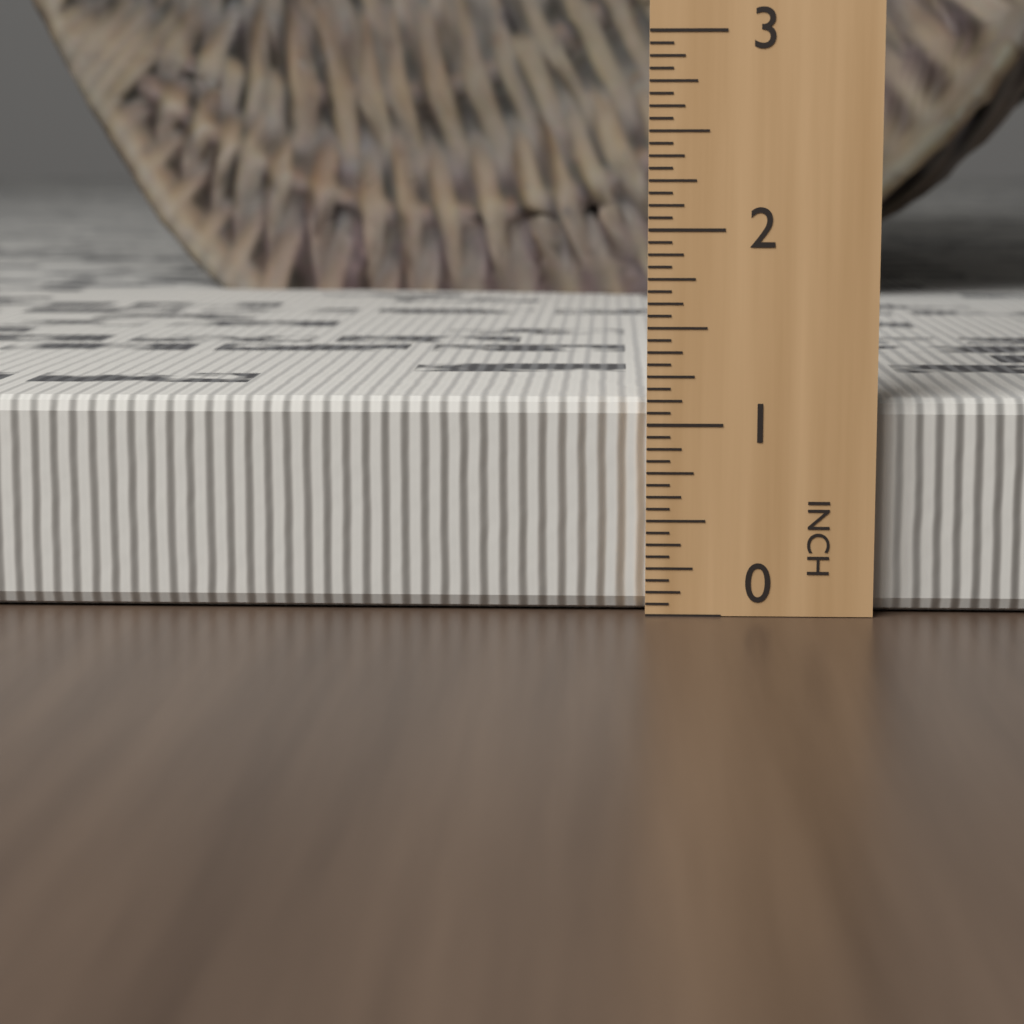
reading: 1.1250 in
